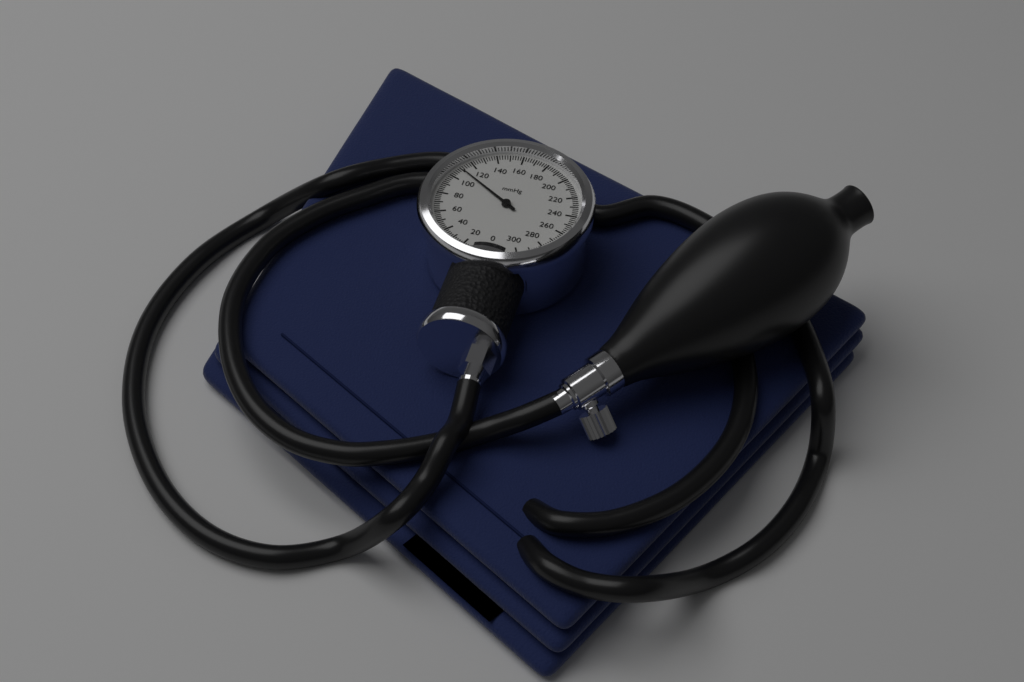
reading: 110 mmHg
